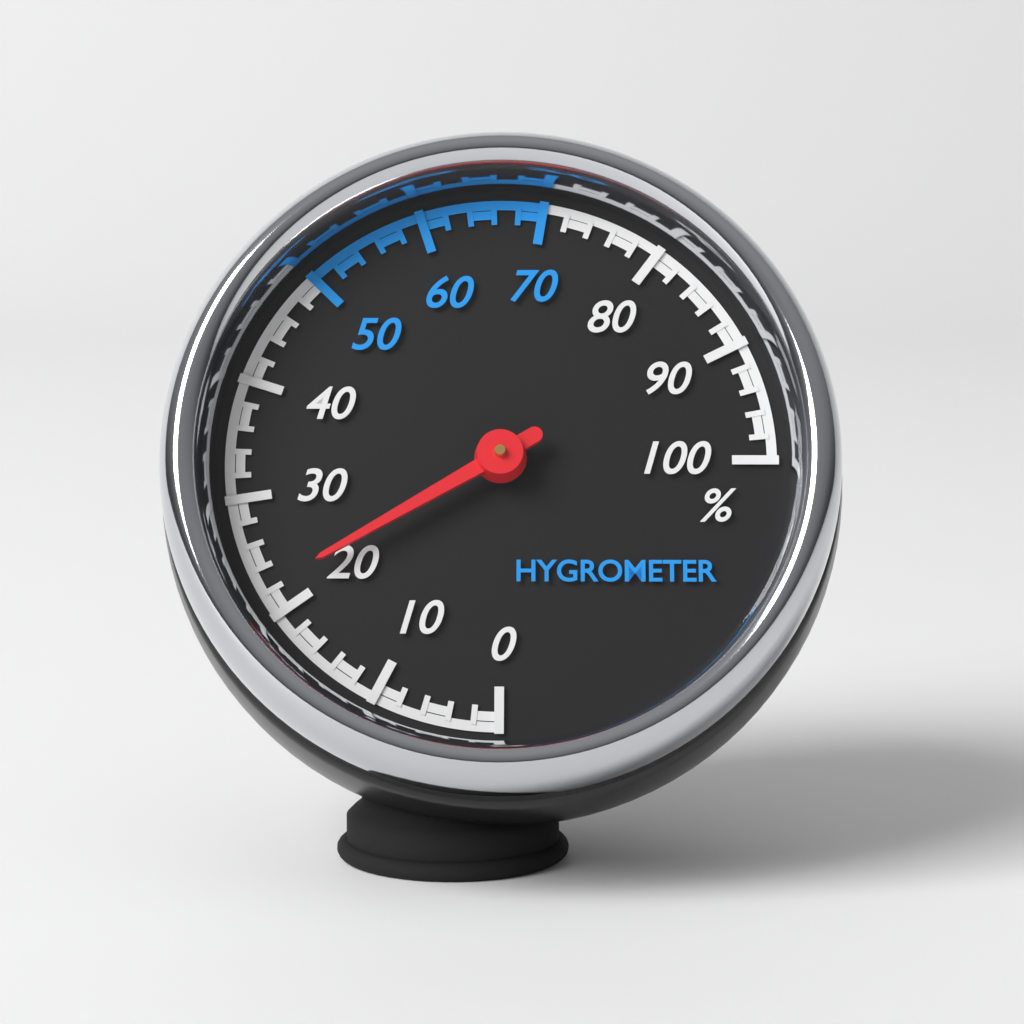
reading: 22 %
